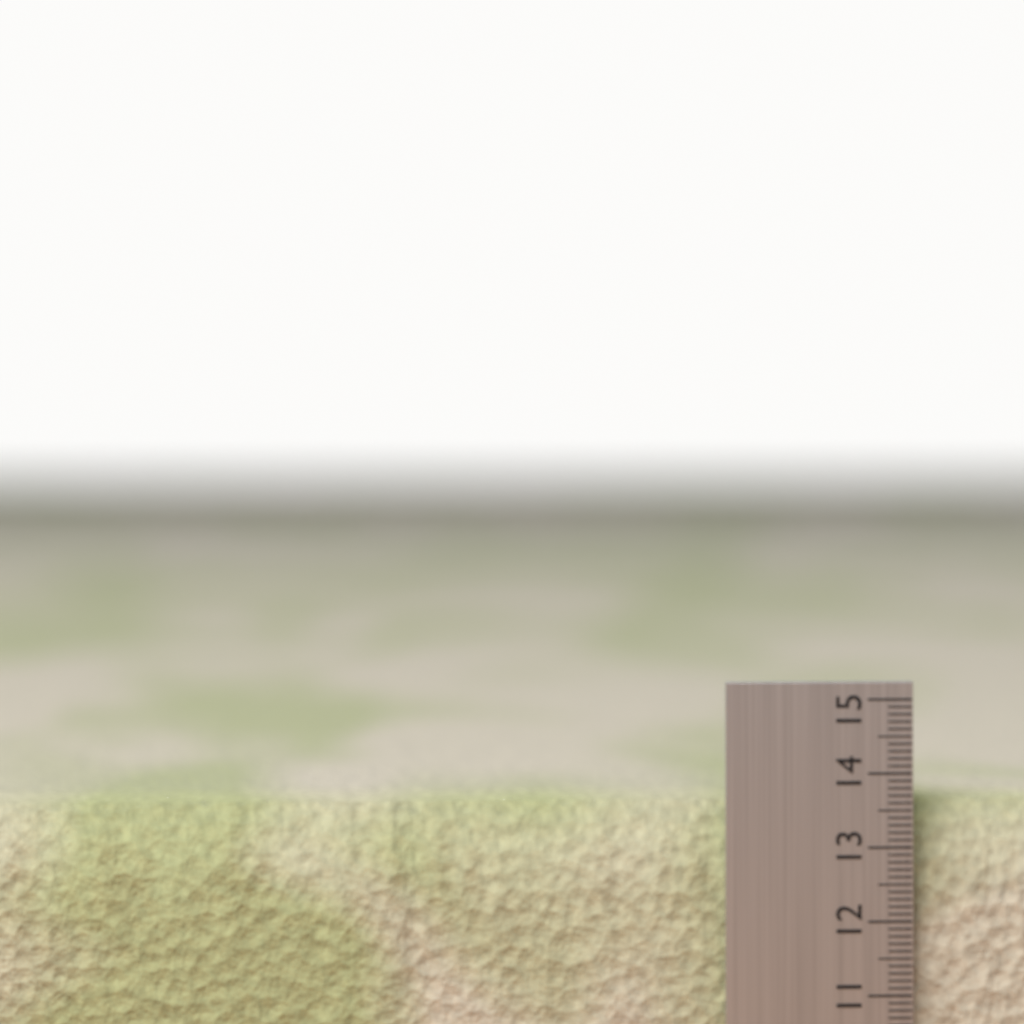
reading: 13.6 (no unit)
